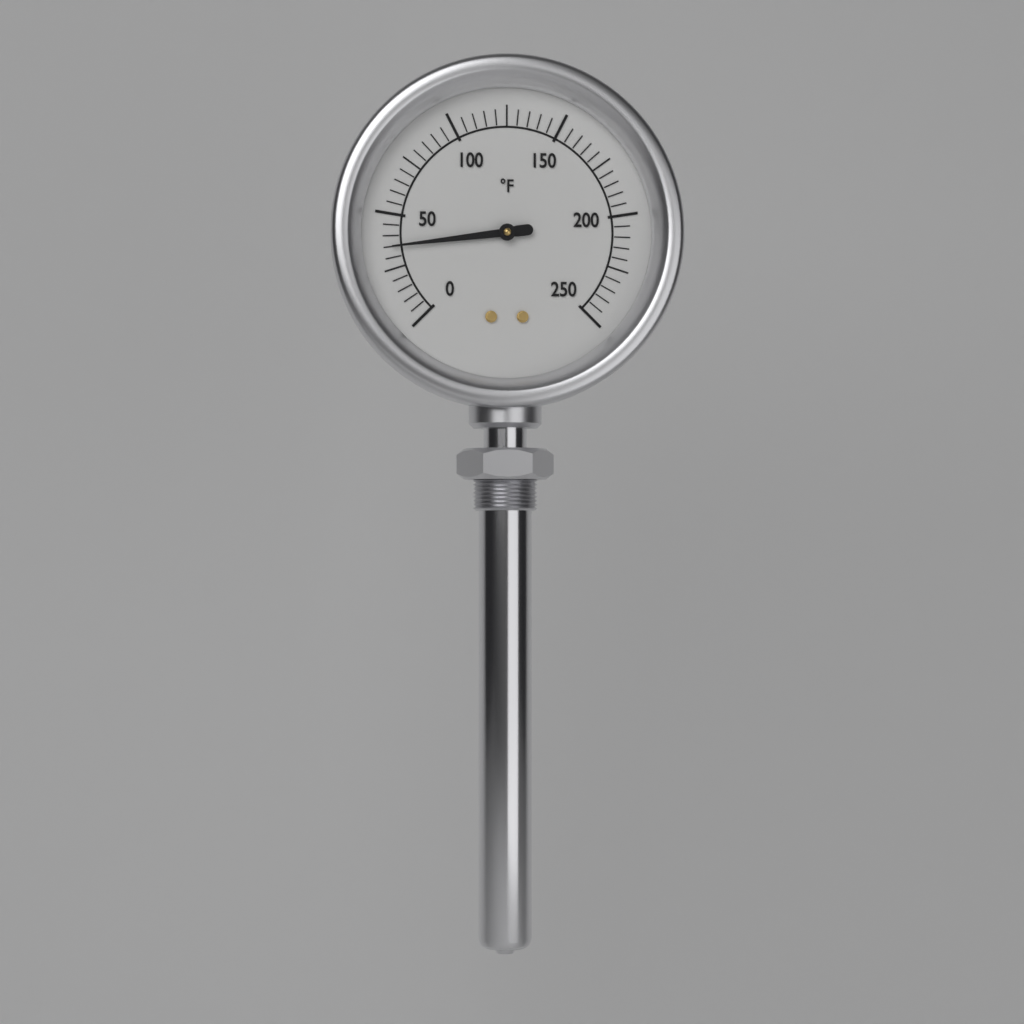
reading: 35 °F
